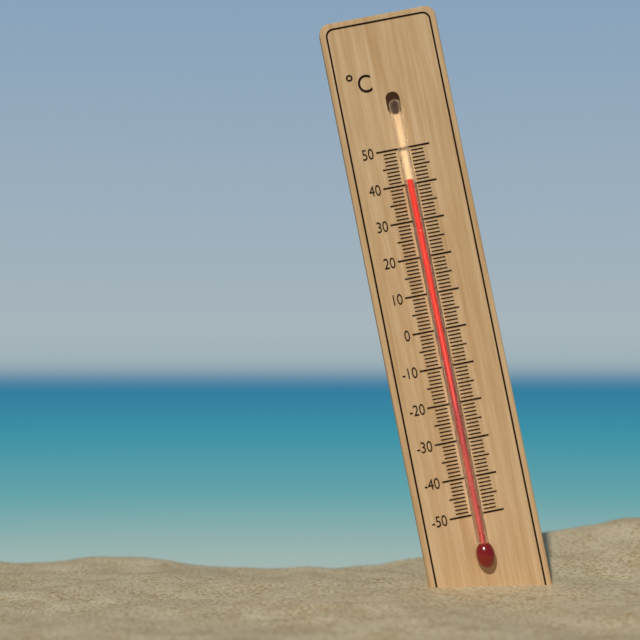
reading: 41 °C
